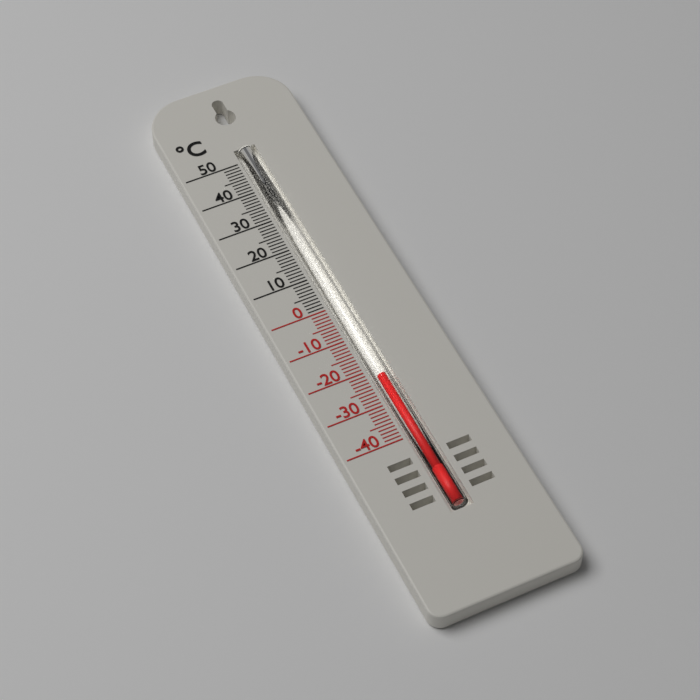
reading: -22 °C
